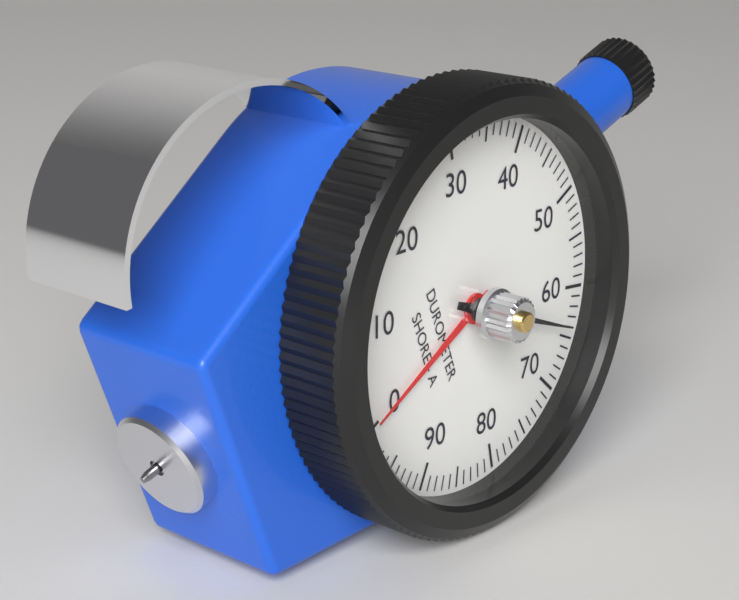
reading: 64 Shore A
